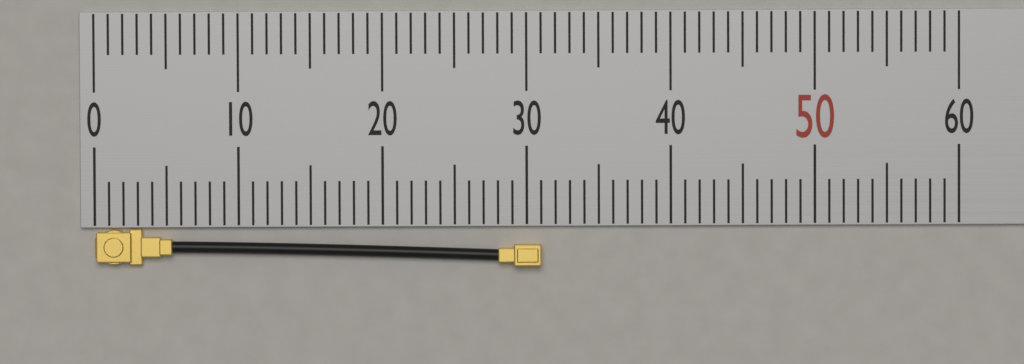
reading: 31 (no unit)
